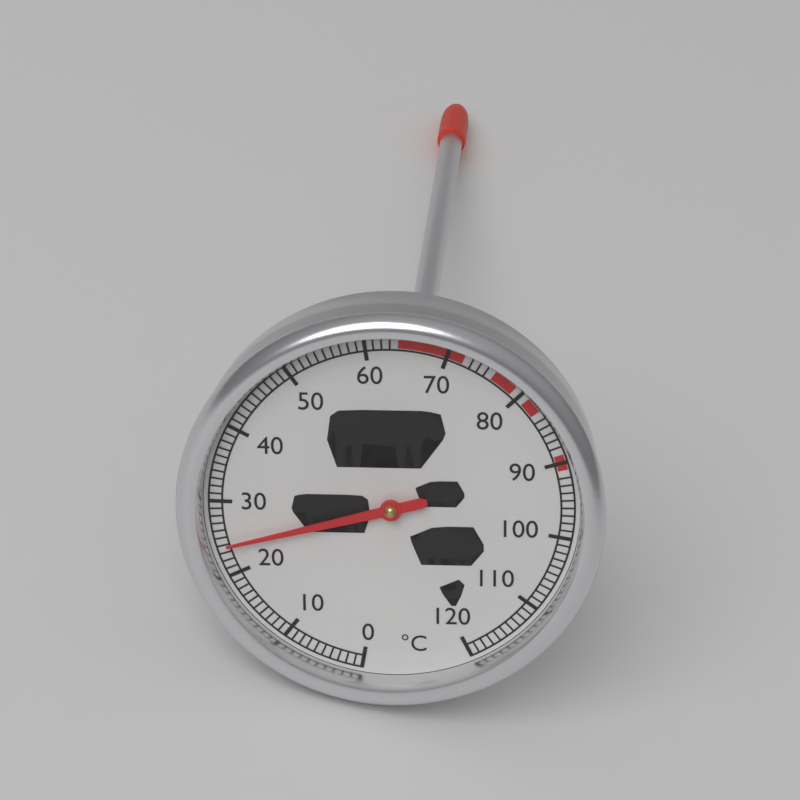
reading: 24 °C
